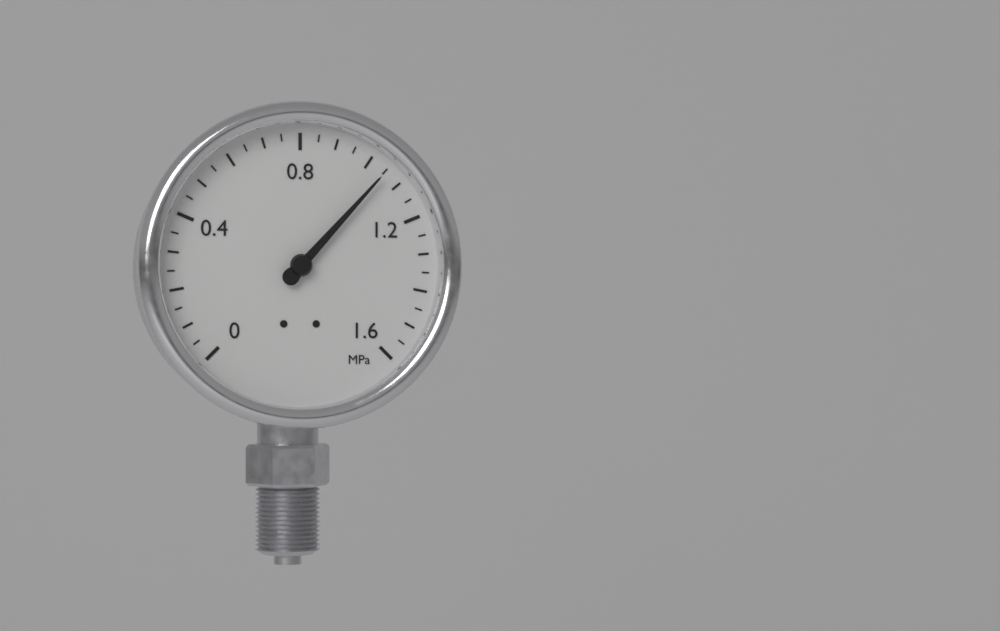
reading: 1.05 MPa
